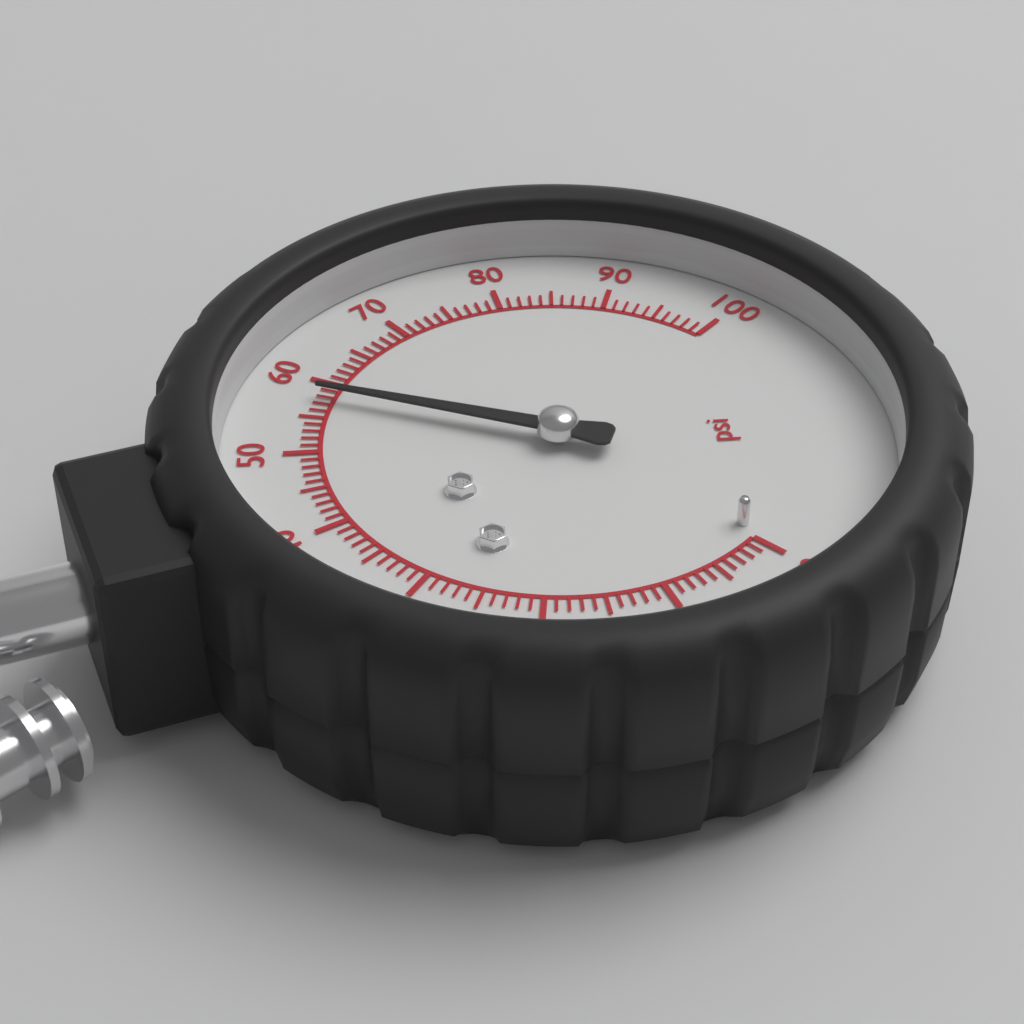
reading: 58 psi
